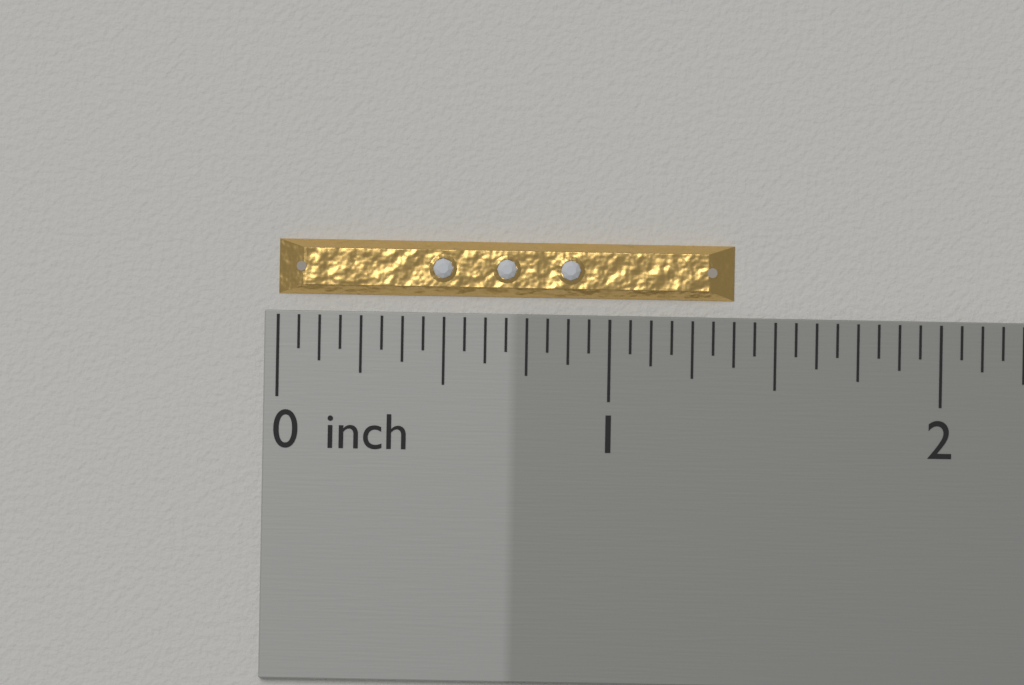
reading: 1.3750 inch
